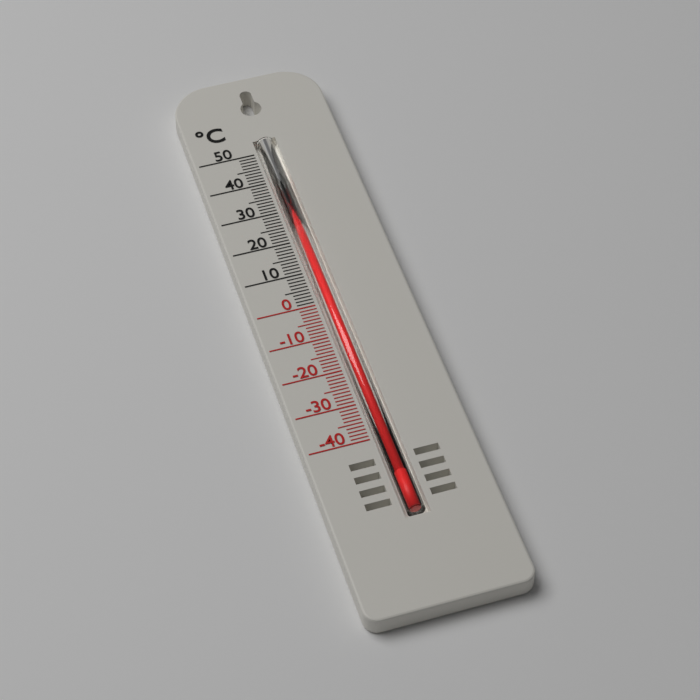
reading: 42 °C
